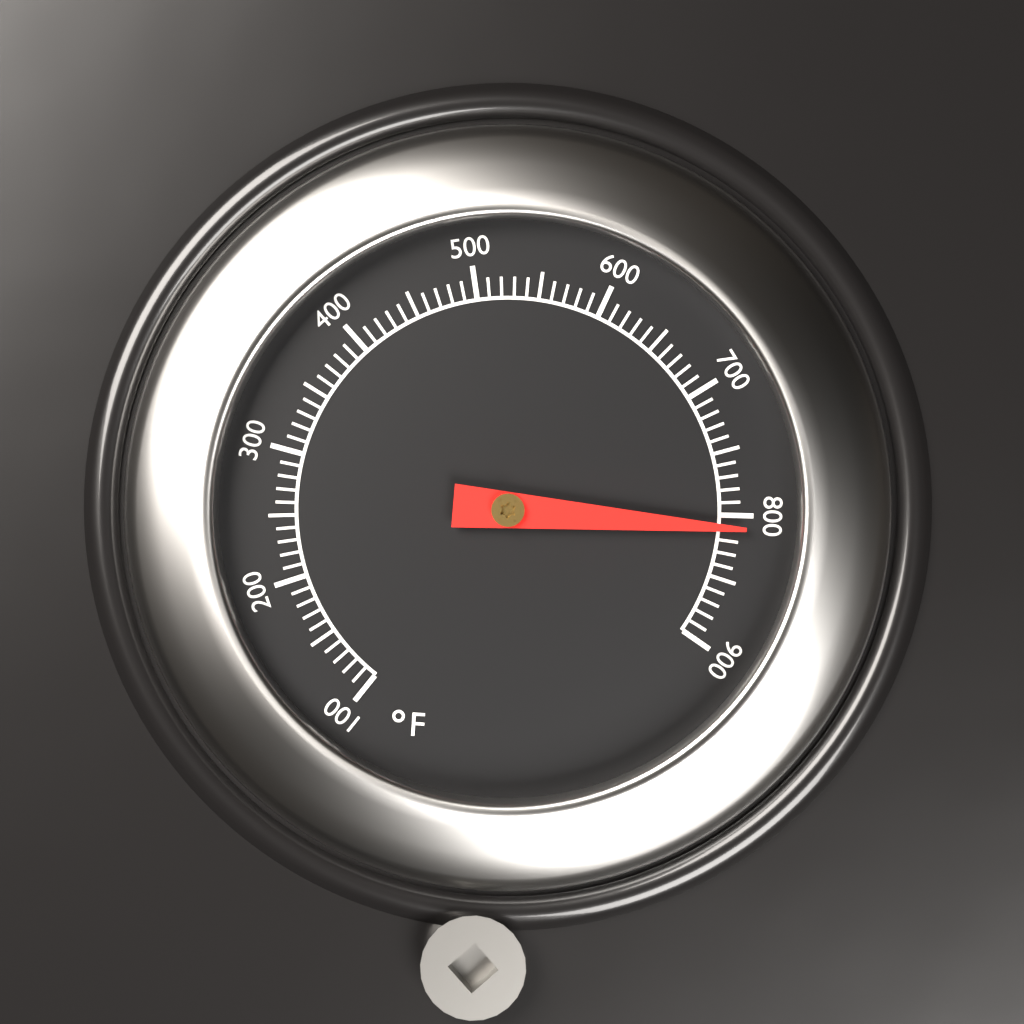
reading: 810 °F
